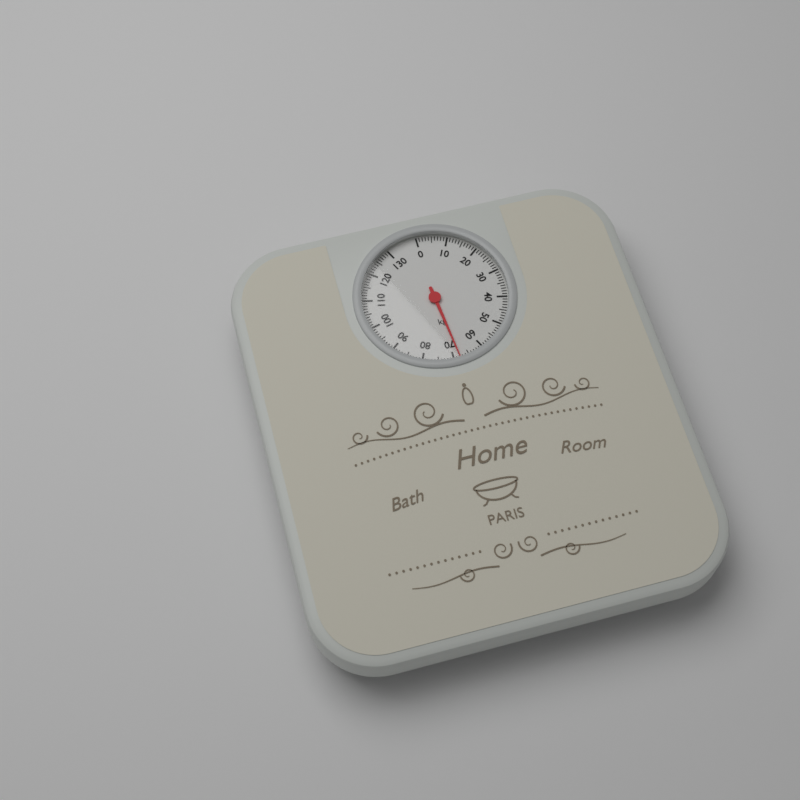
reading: 68 kg
